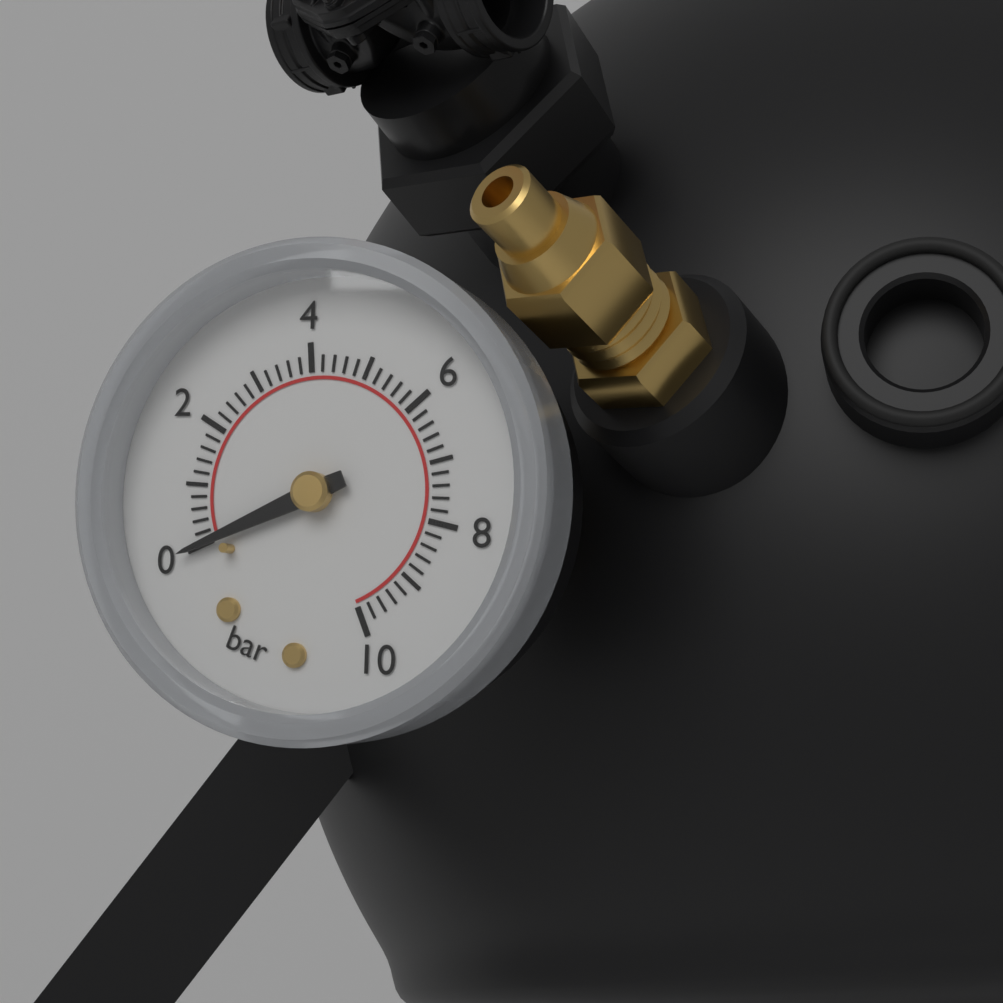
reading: 0.0 bar
